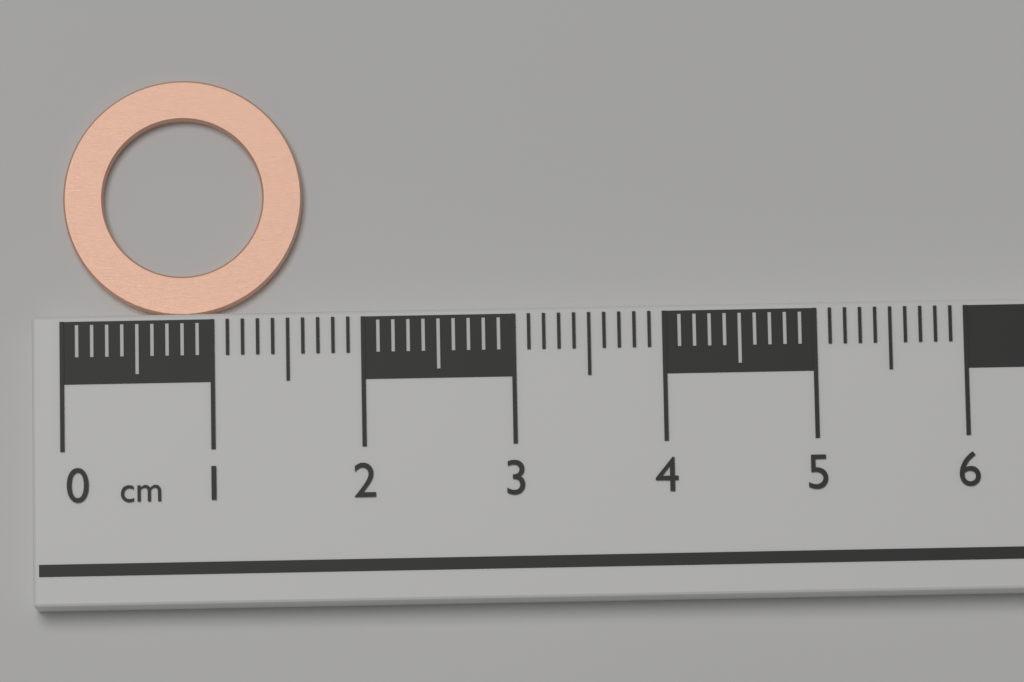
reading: 1.6 cm
